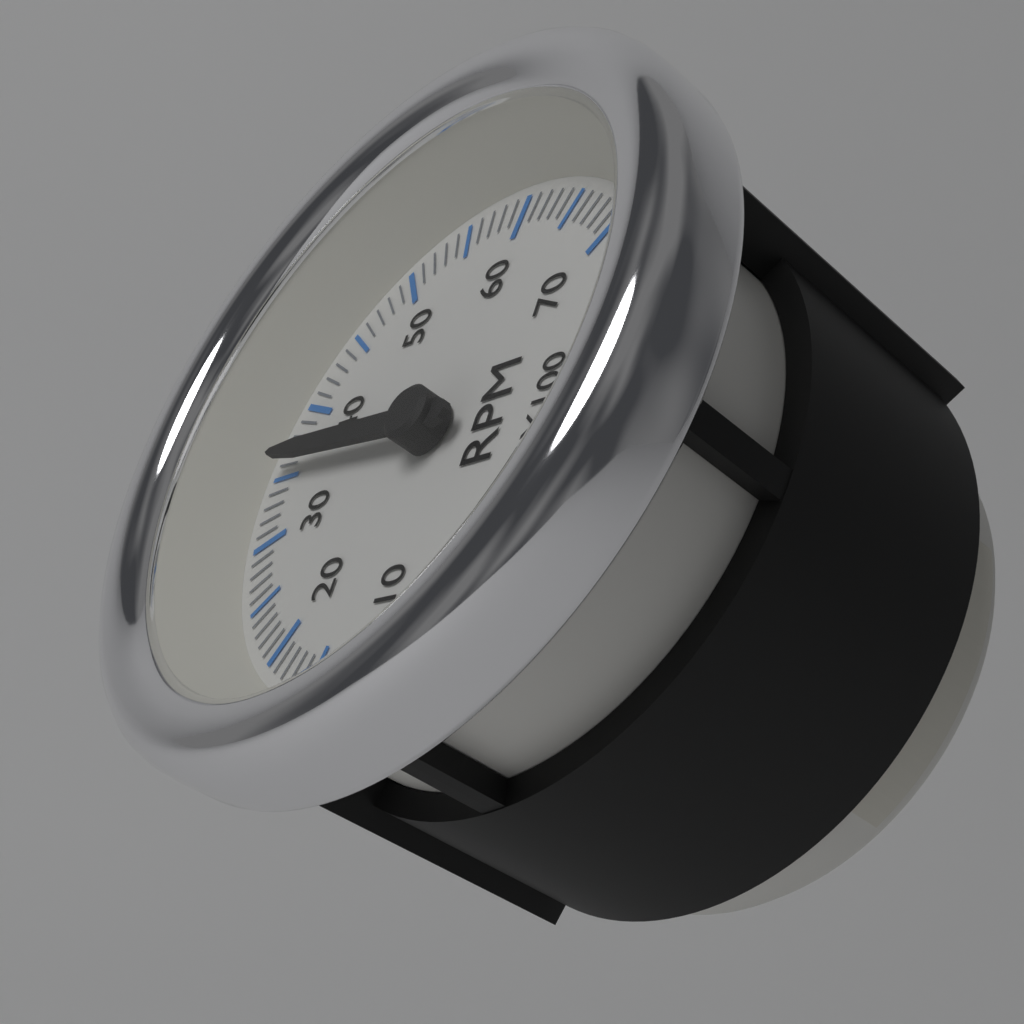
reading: 3600 RPM
